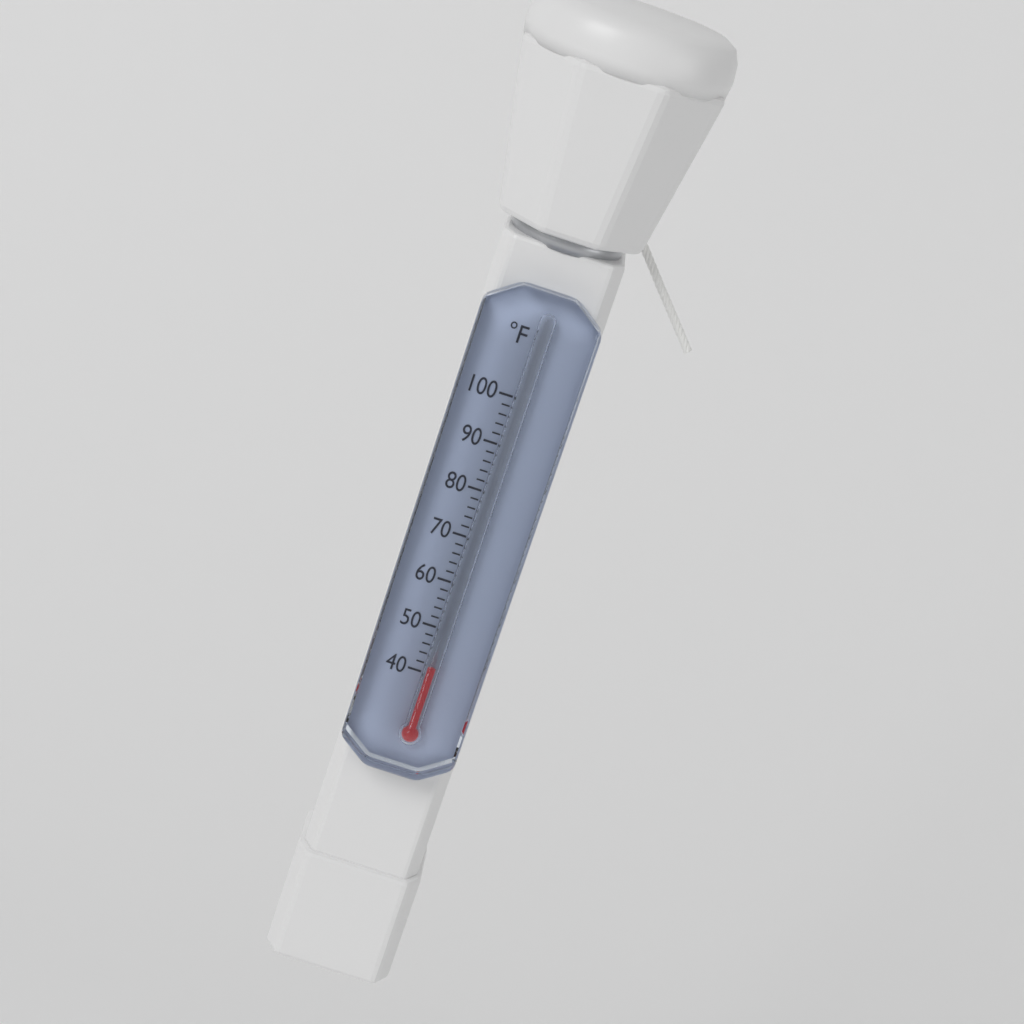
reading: 42 °F
